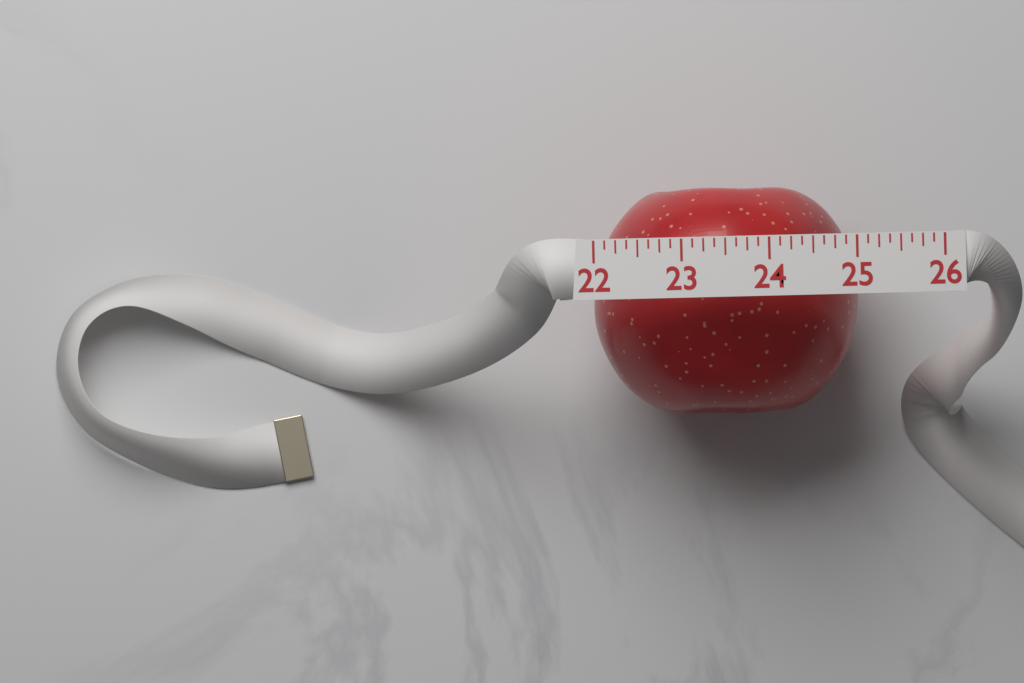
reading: 25.000 (no unit)
